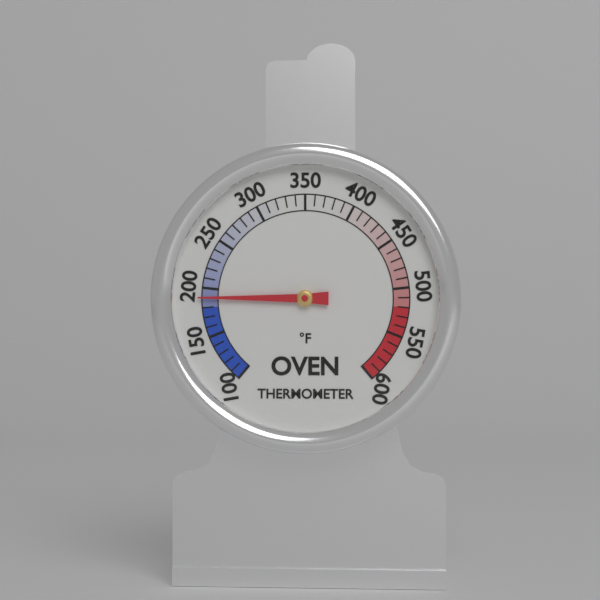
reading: 190 °F
